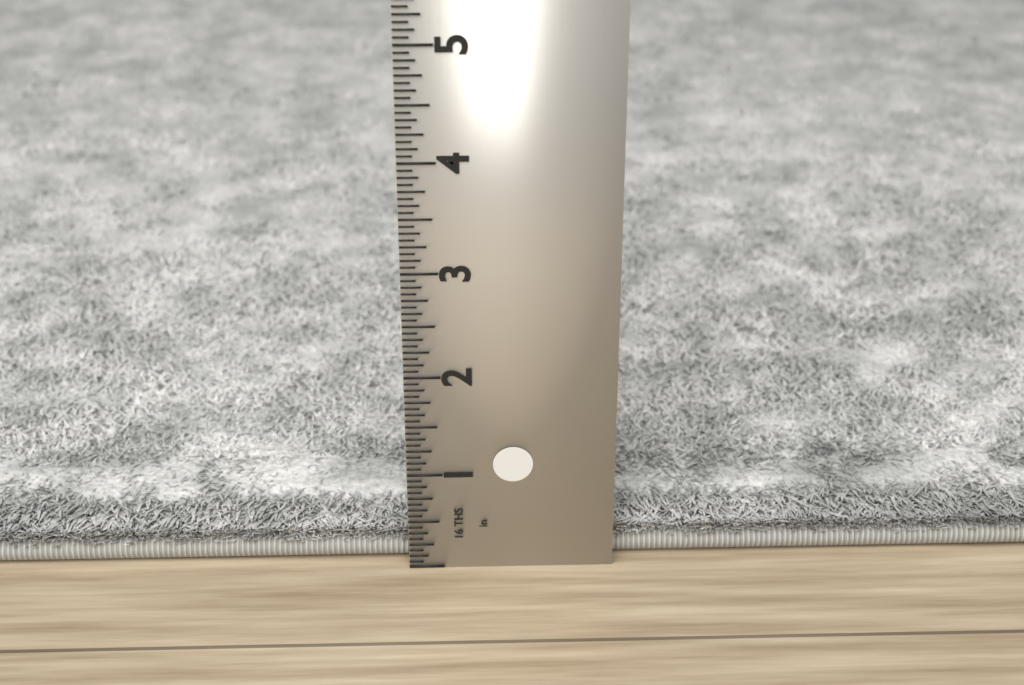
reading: 0.5000 in
